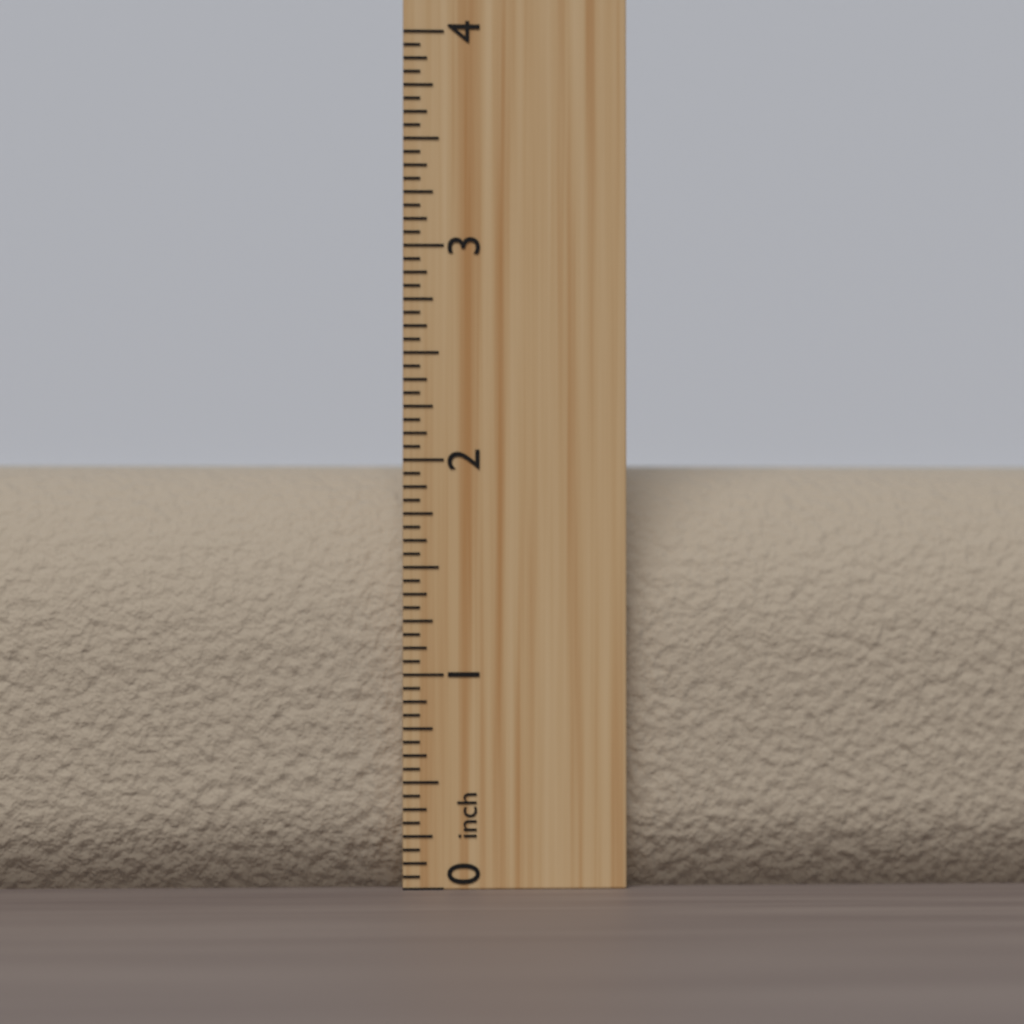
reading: 2.0000 inch
